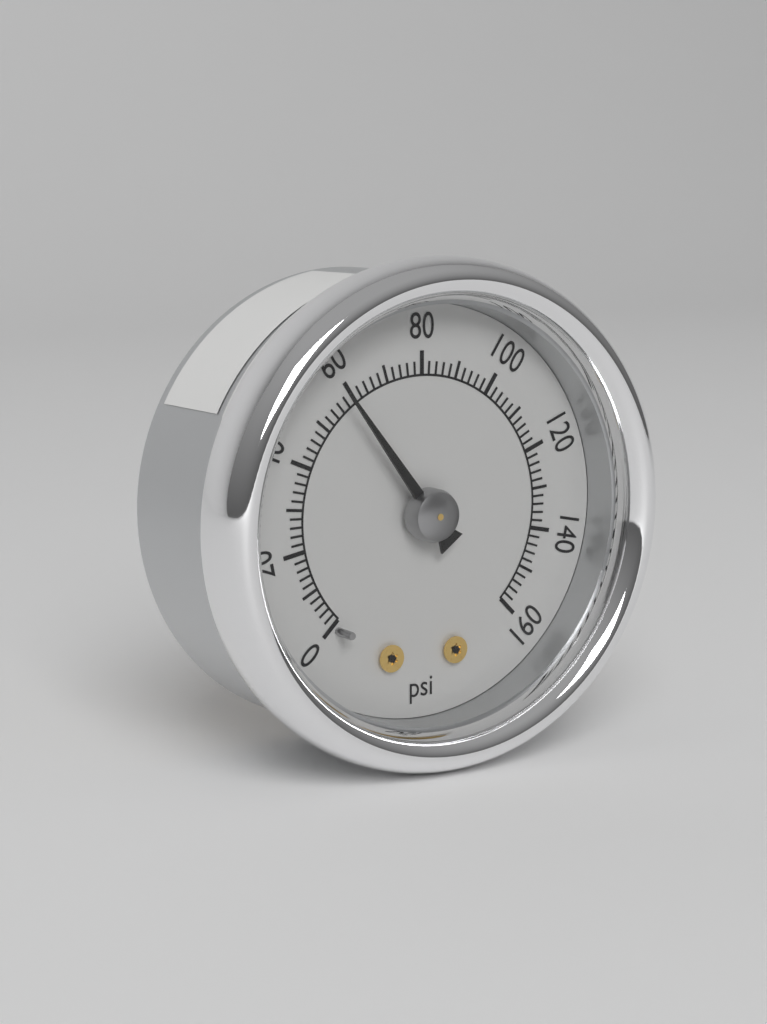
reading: 58 psi
